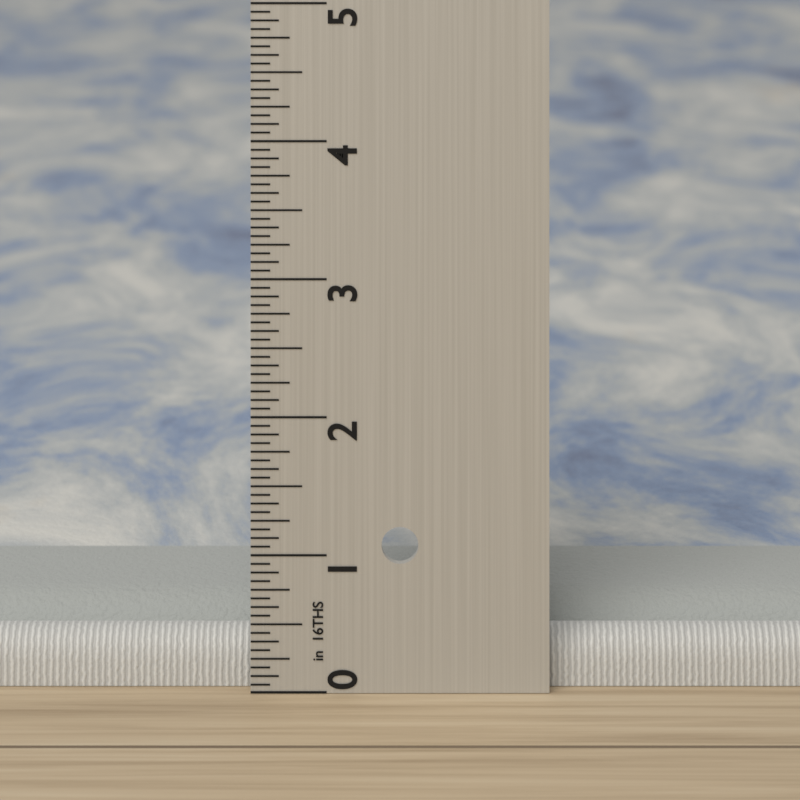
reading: 0.5000 in
